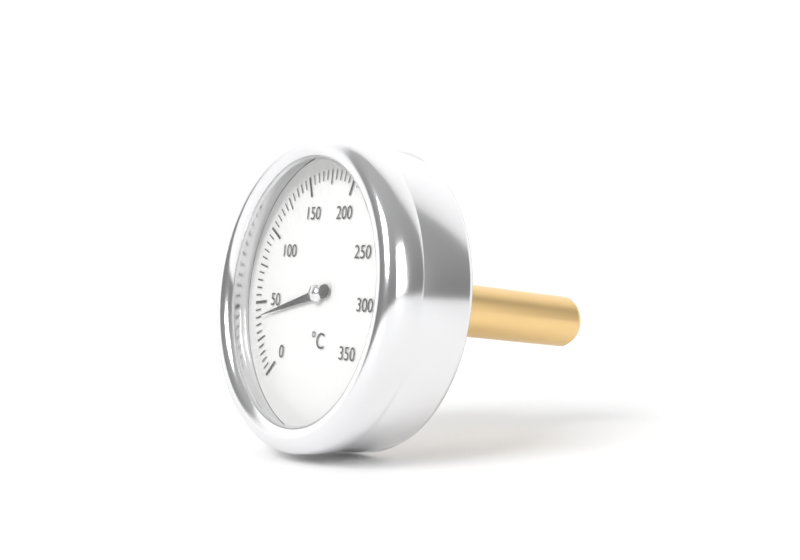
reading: 40 °C
